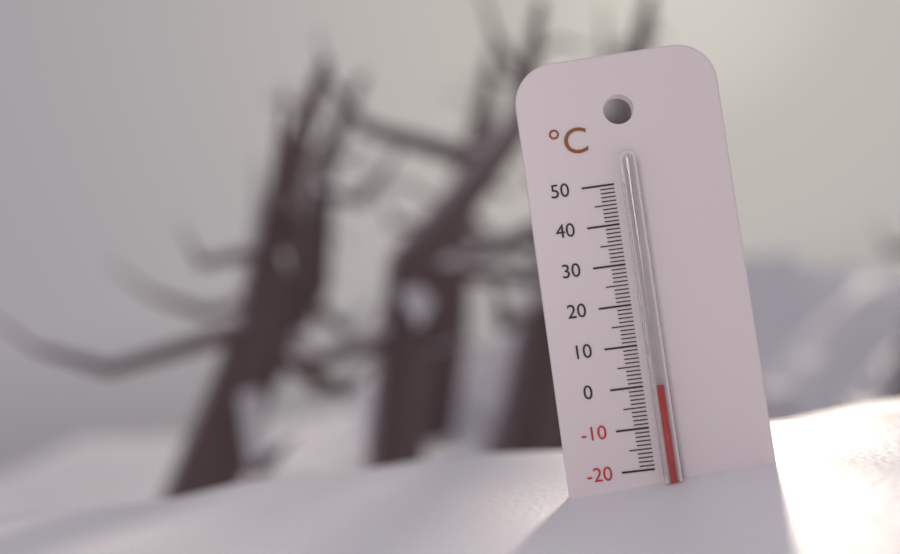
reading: 0 °C
